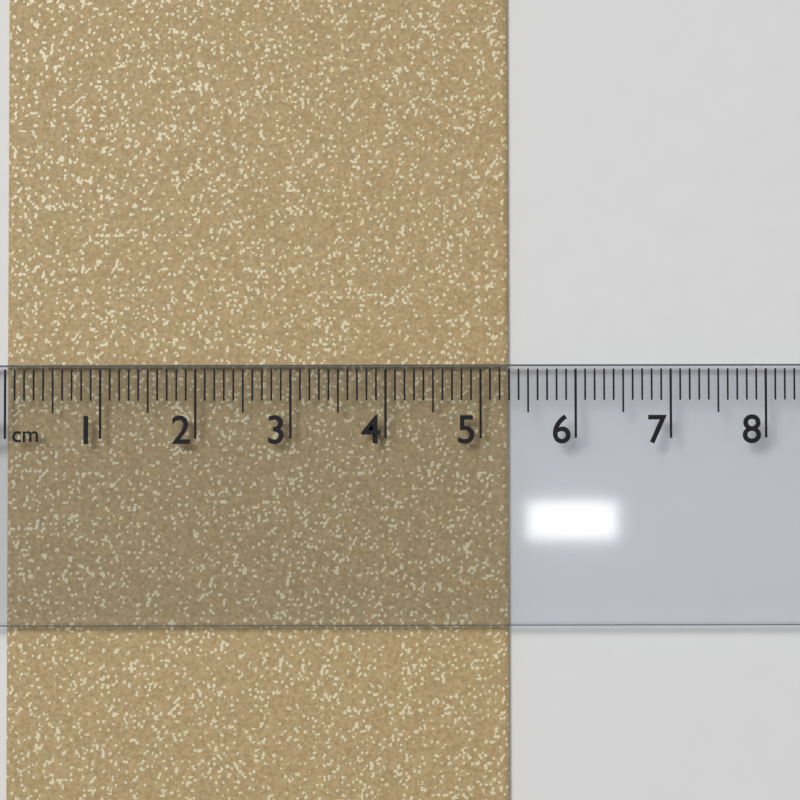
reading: 5.3 cm
